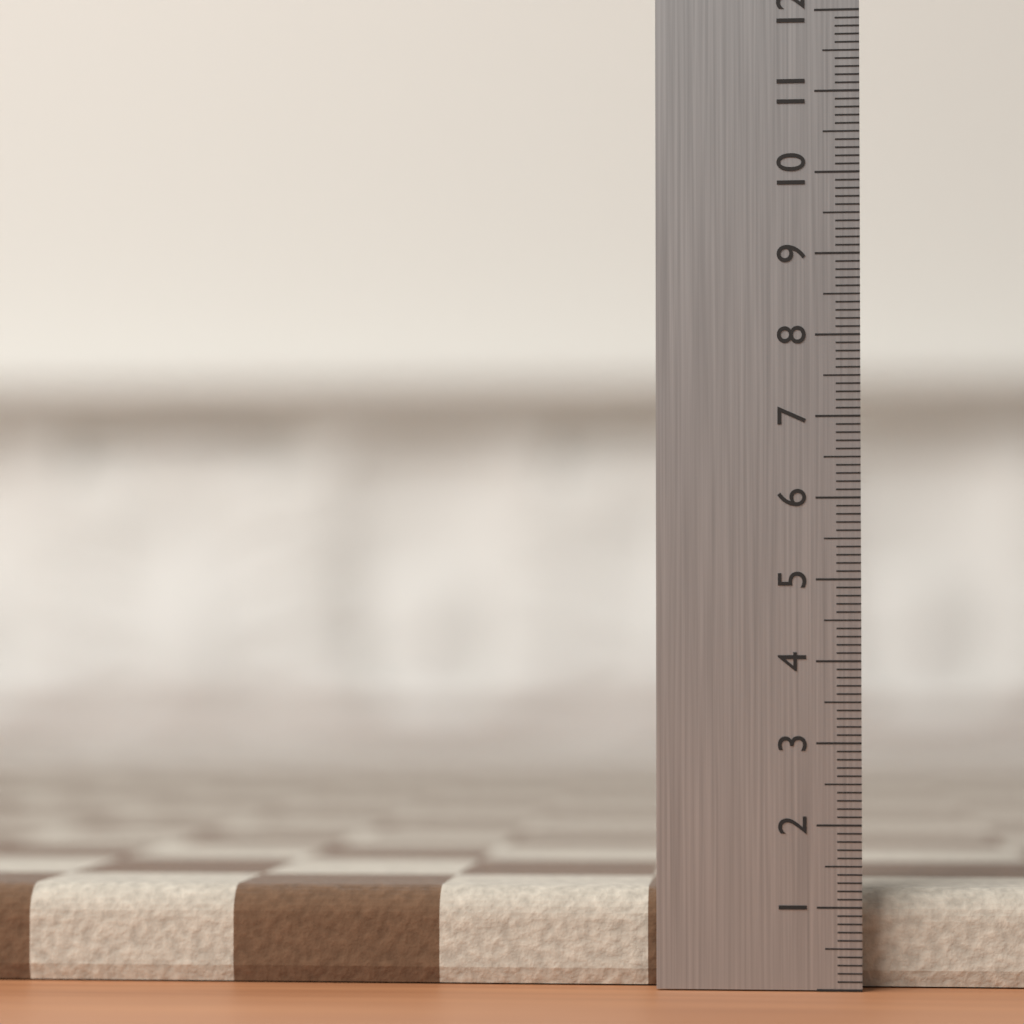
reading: 1.2 (no unit)
